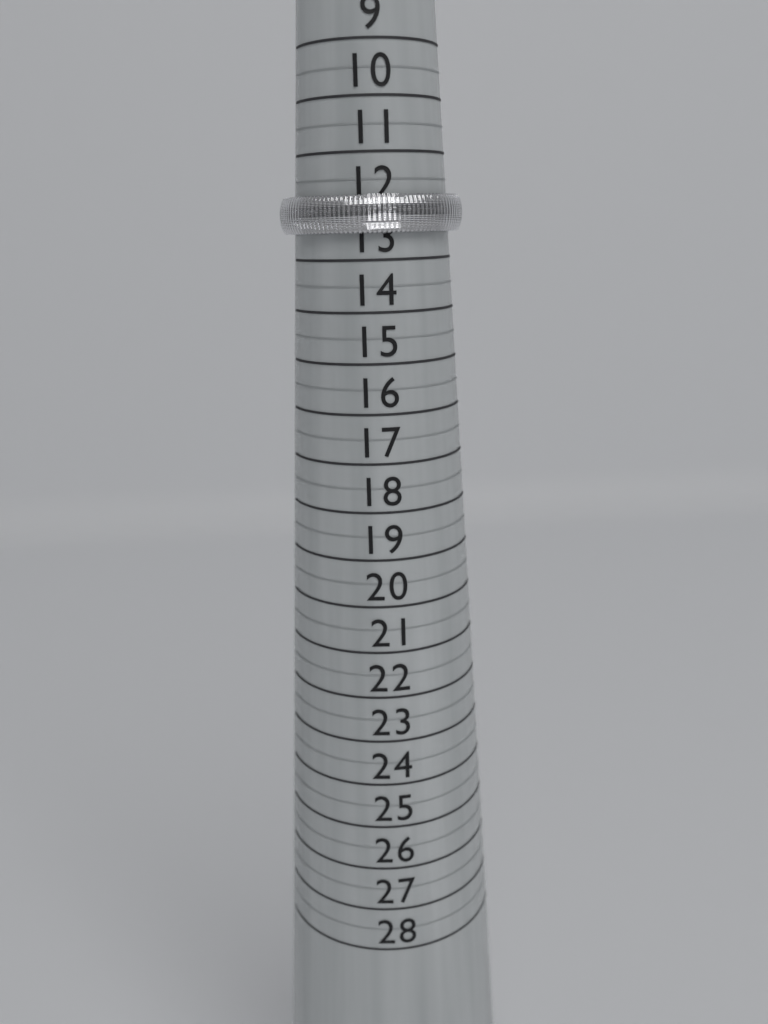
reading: 12.5 (no unit)
